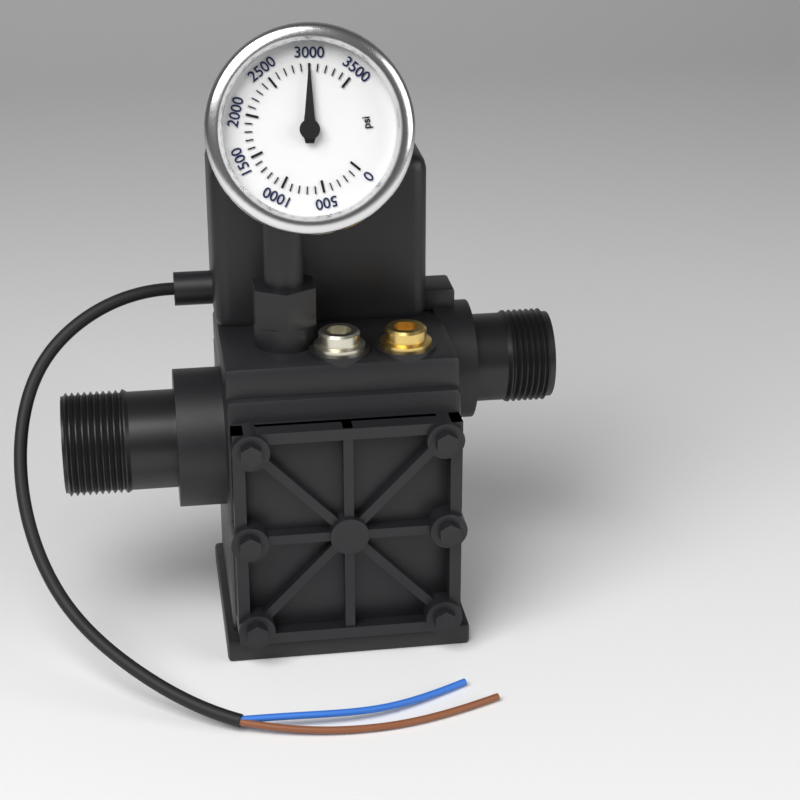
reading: 3000 psi
